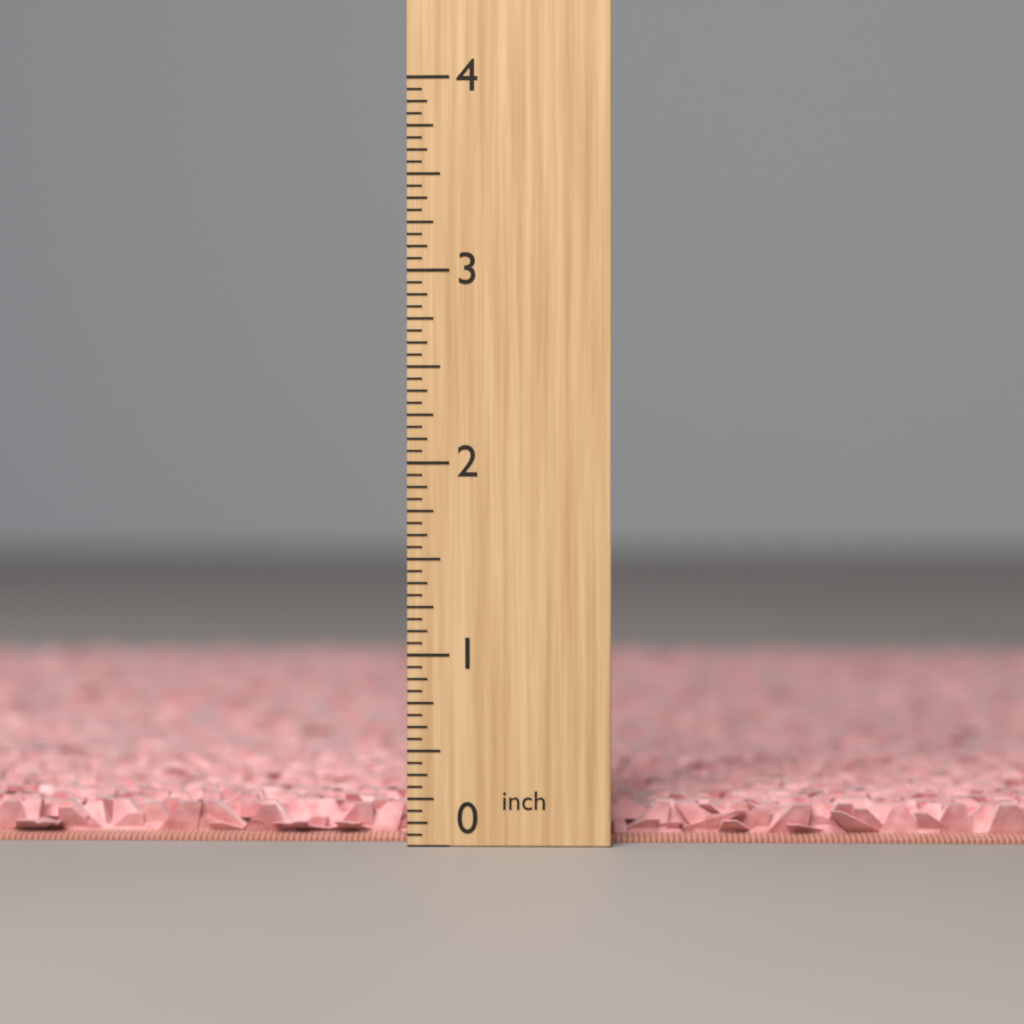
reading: 0.1875 inch
